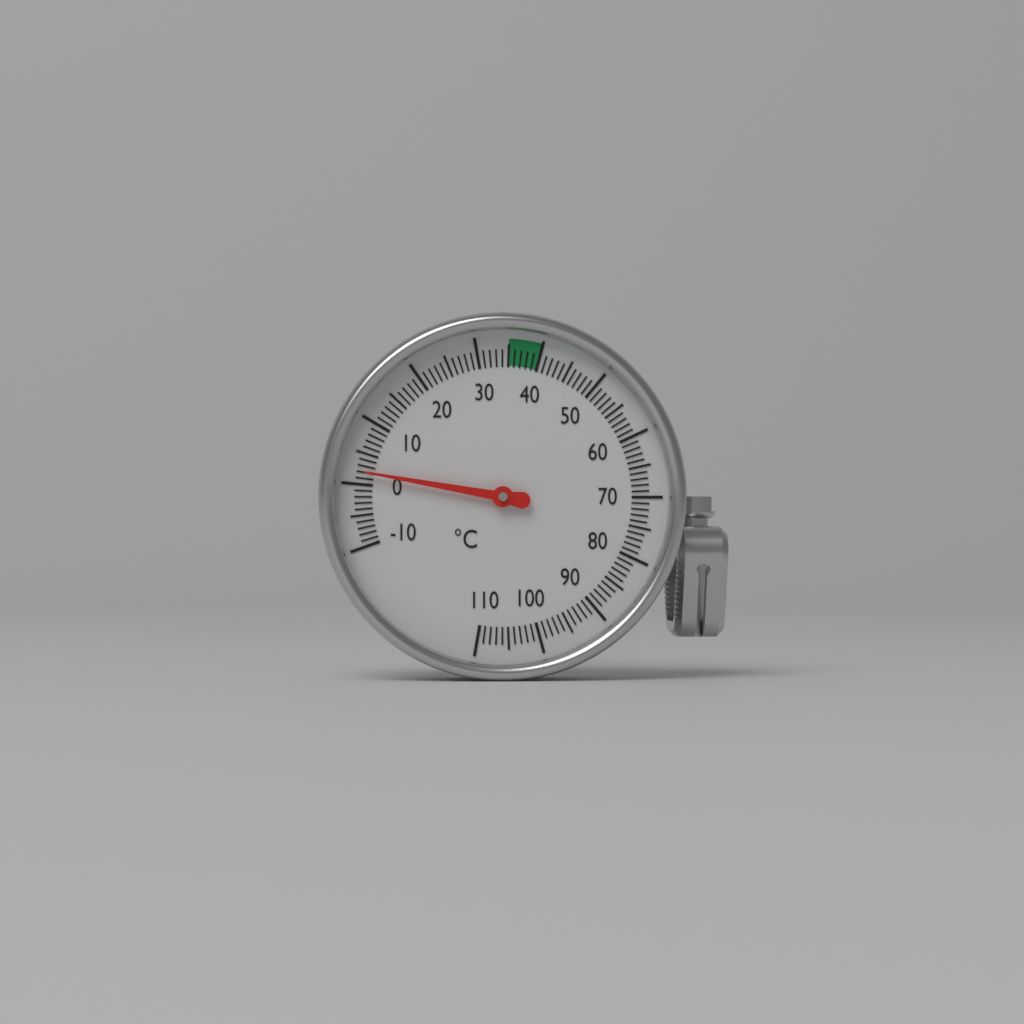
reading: 2 °C
